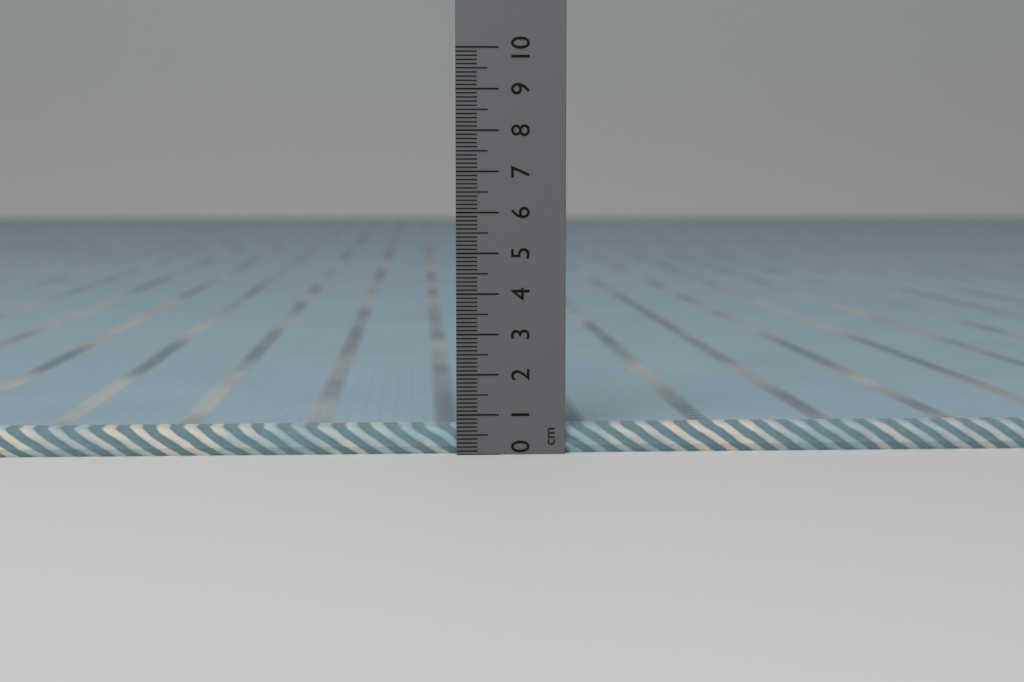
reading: 0.7 cm
